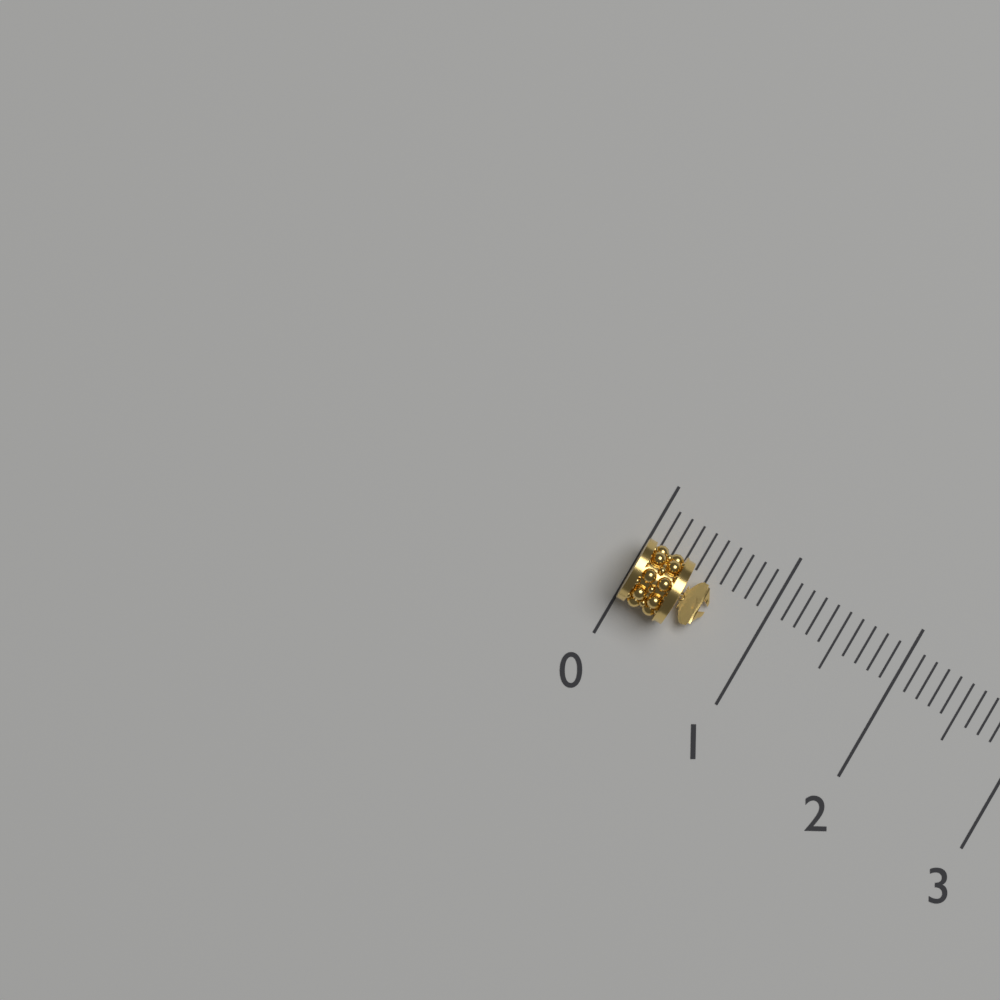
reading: 0.6 (no unit)
